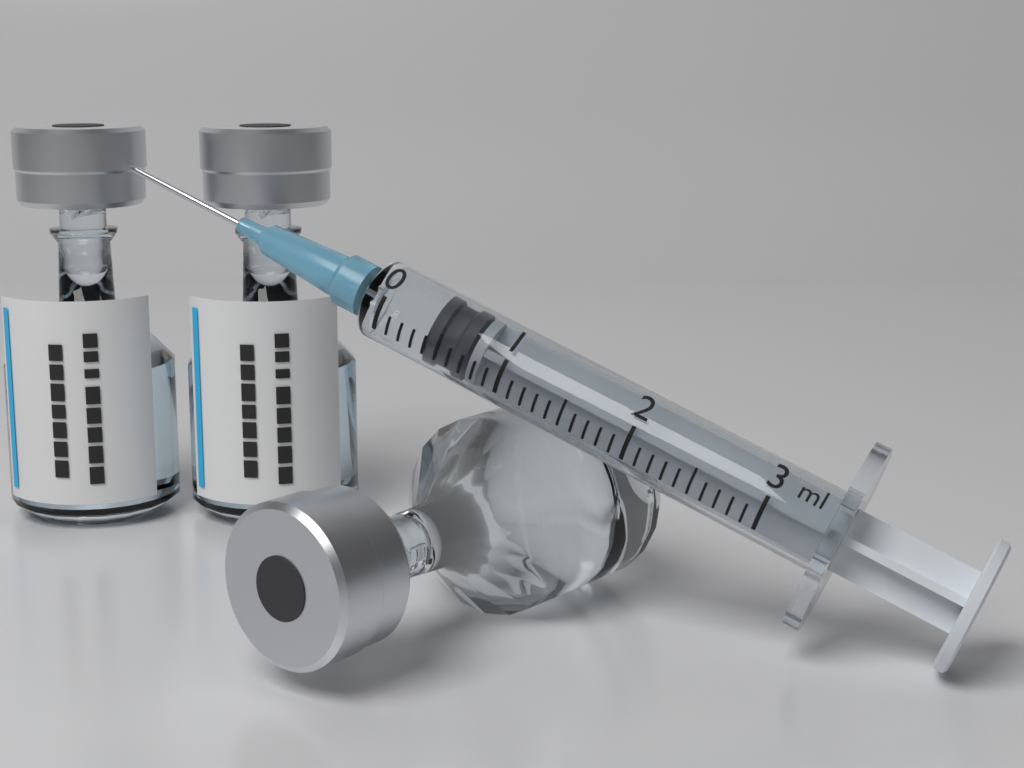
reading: 0.4 ml
